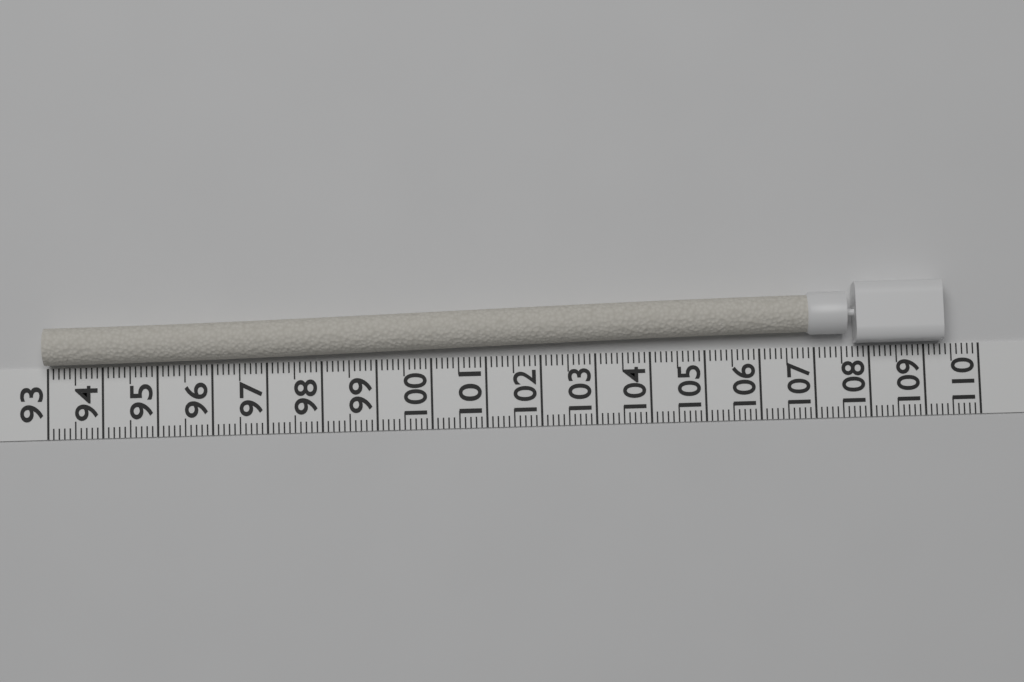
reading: 109.3 (no unit)
